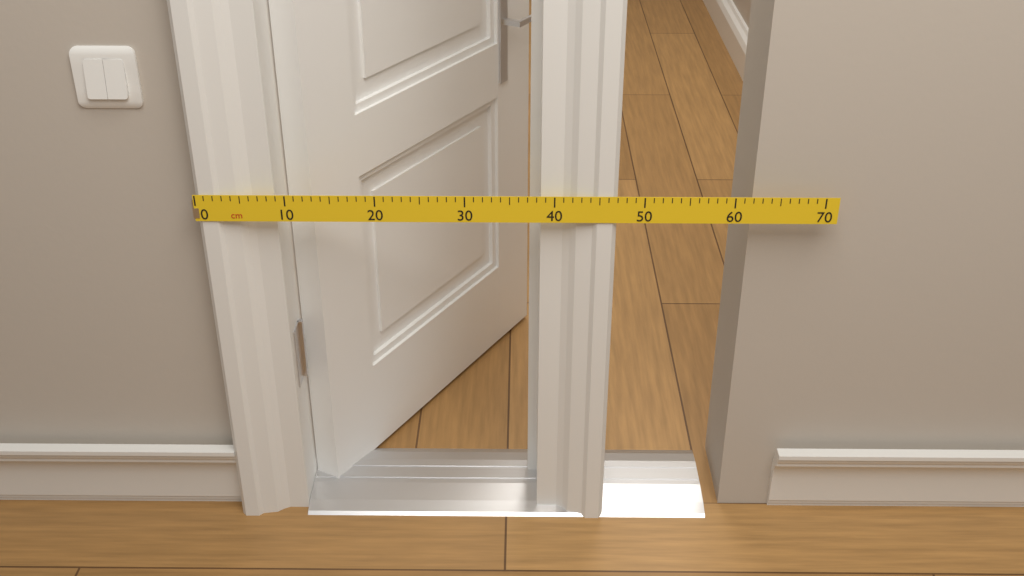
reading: 47 cm
